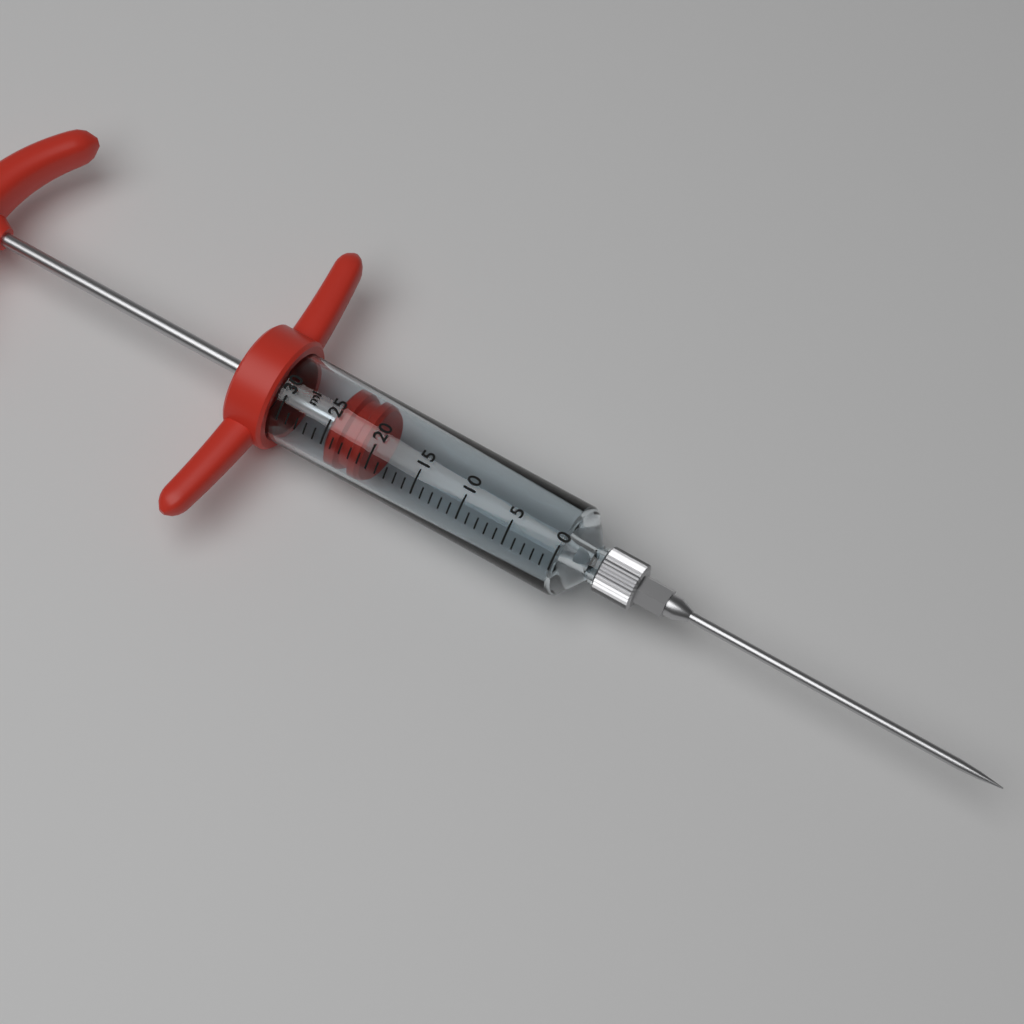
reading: 21 ml
